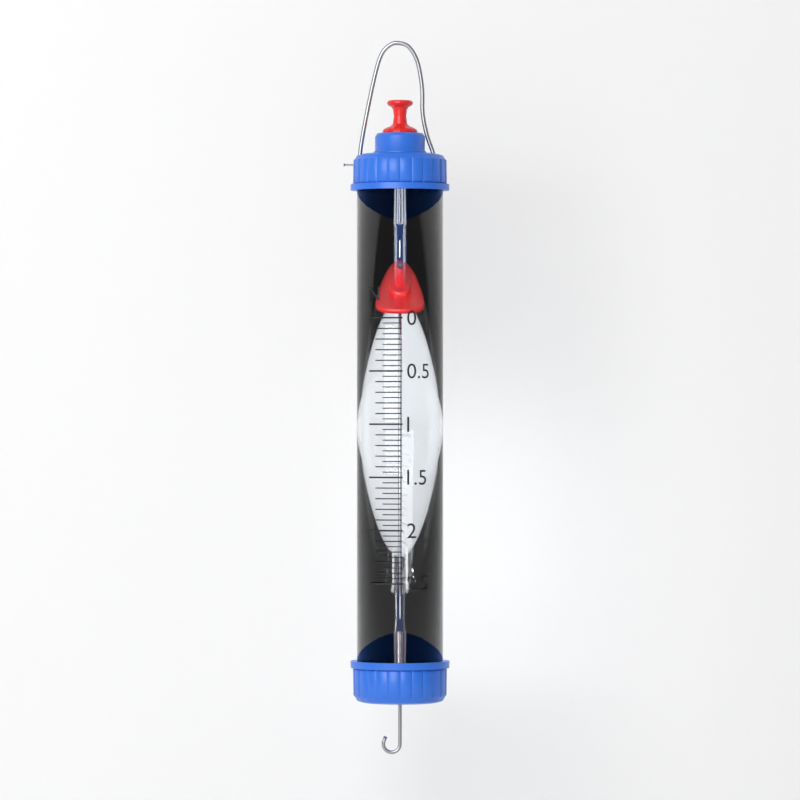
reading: 0.00 N
